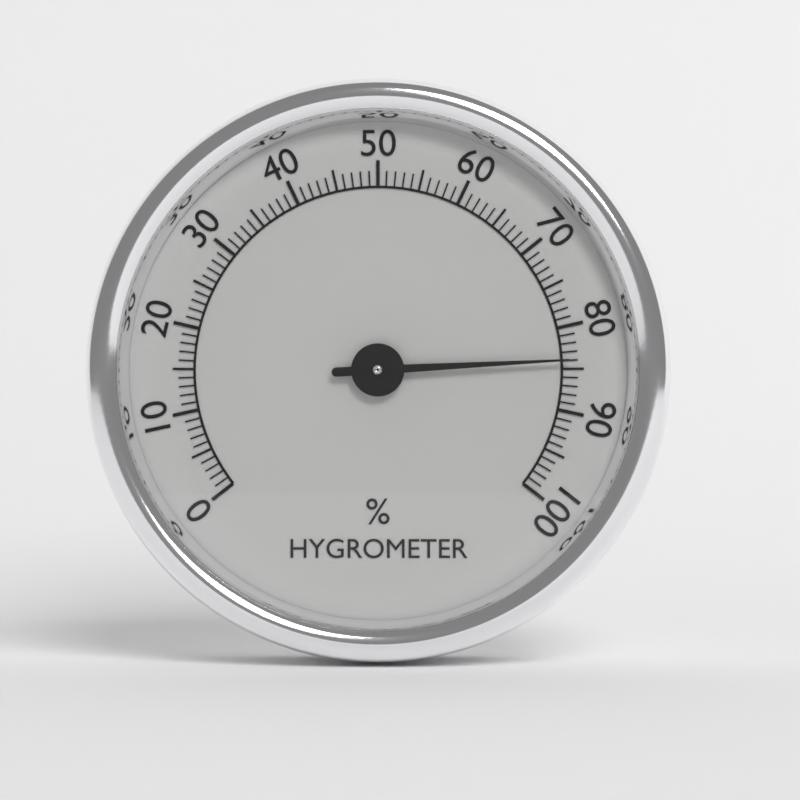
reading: 84 %
